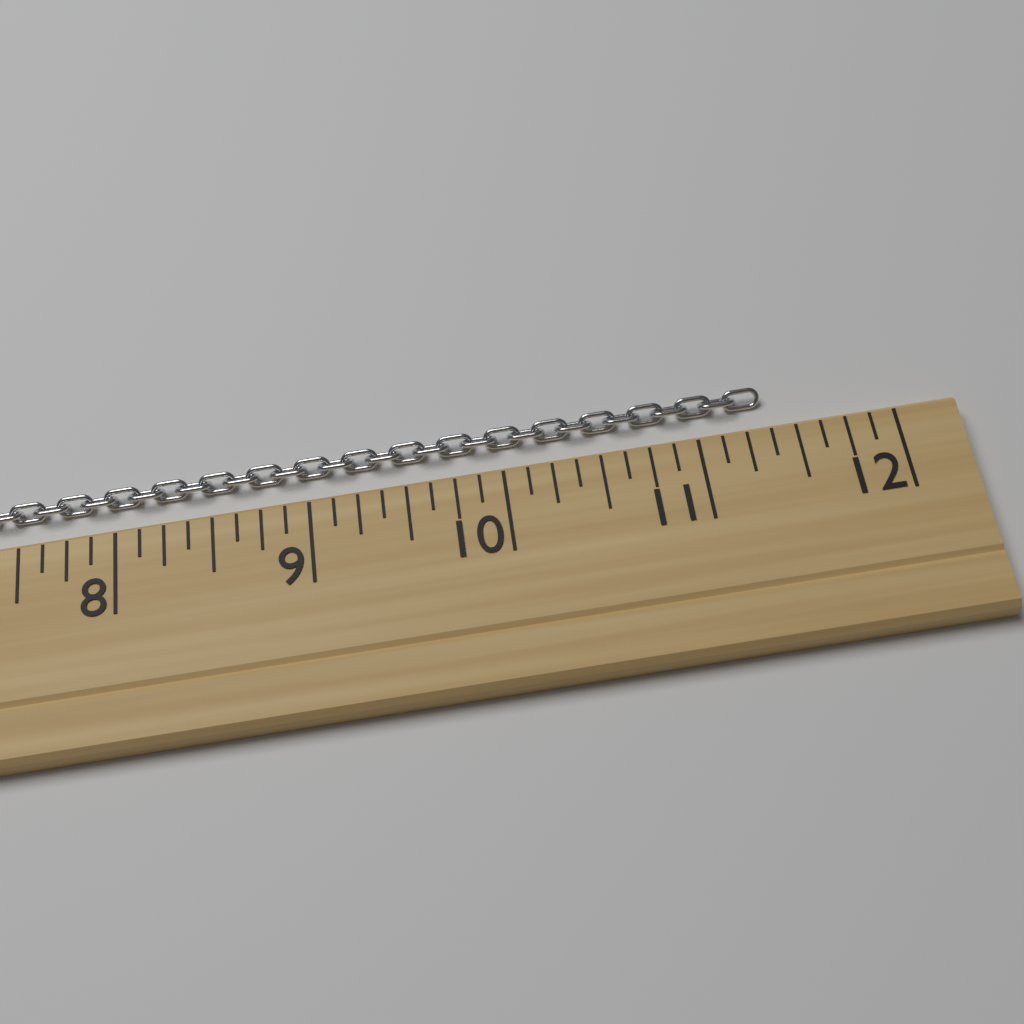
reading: 11.375 (no unit)
